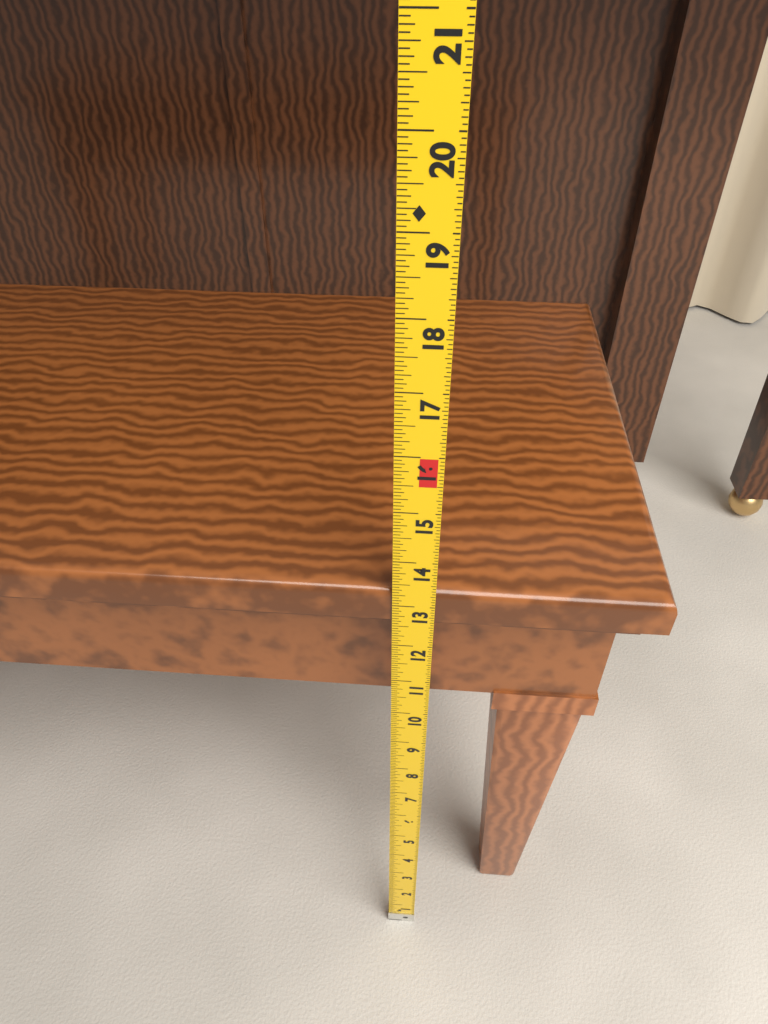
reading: 13.3125 in
